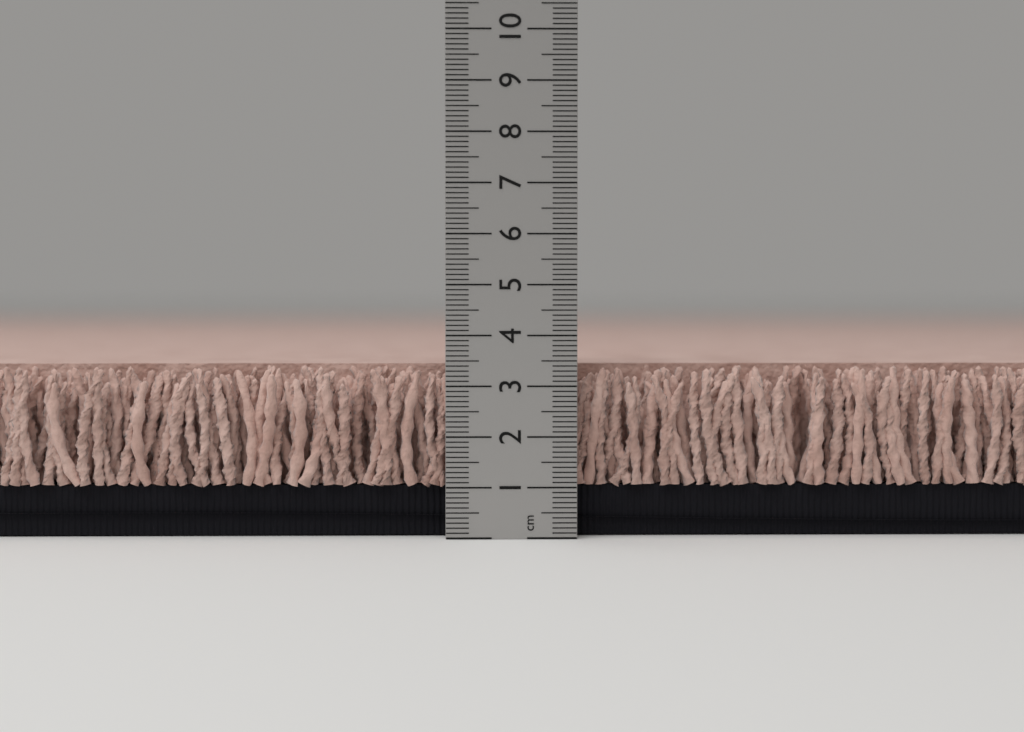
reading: 3.4 cm
